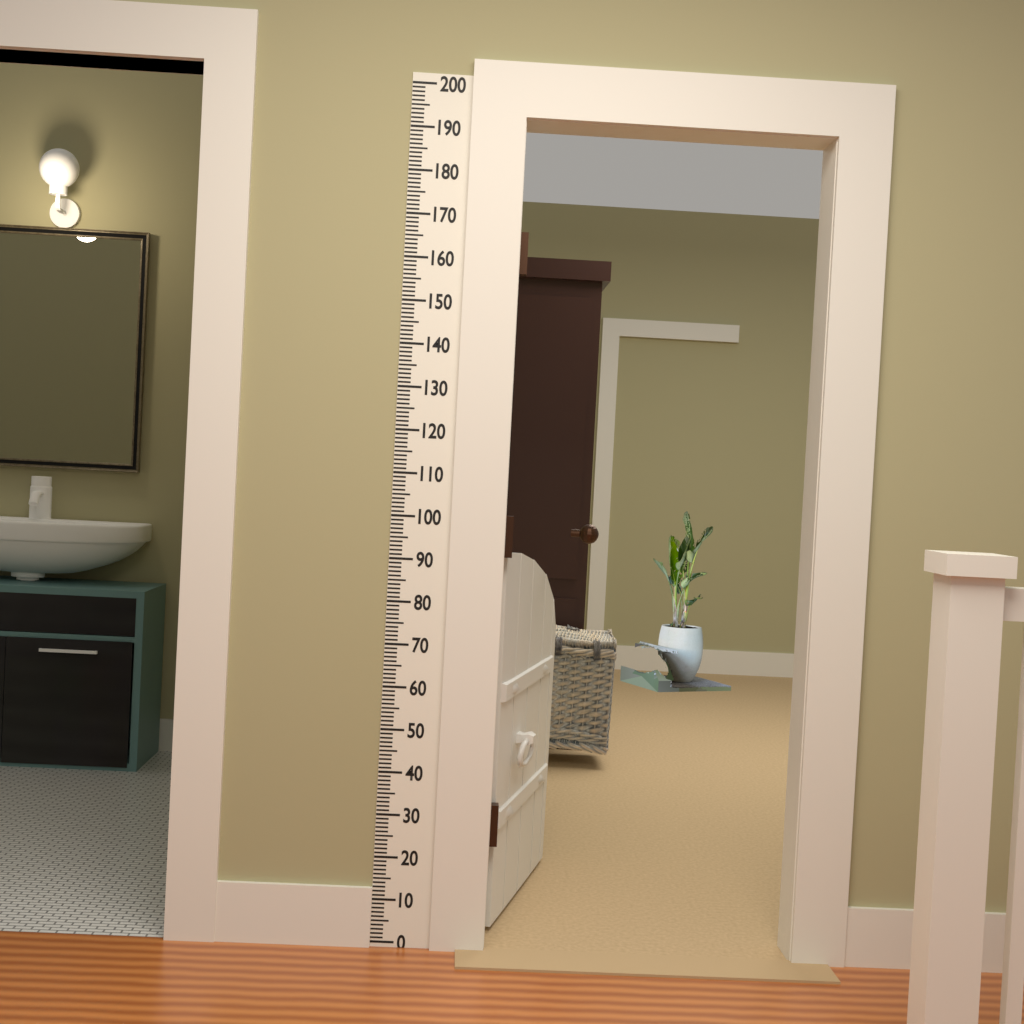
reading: 92 (no unit)
